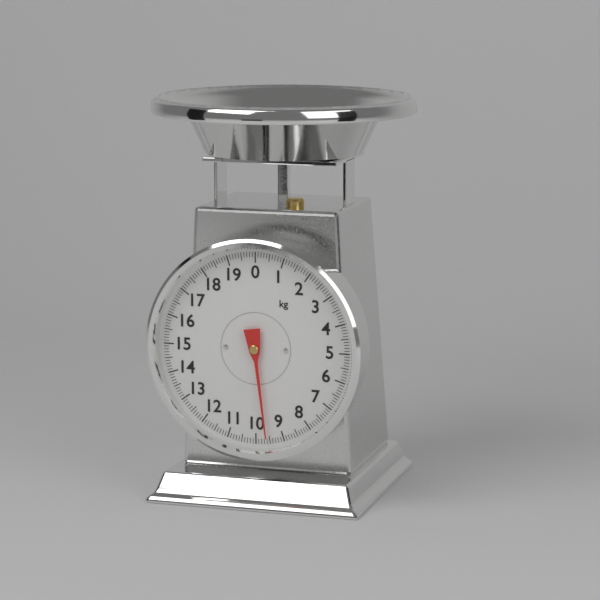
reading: 9.6 kg
